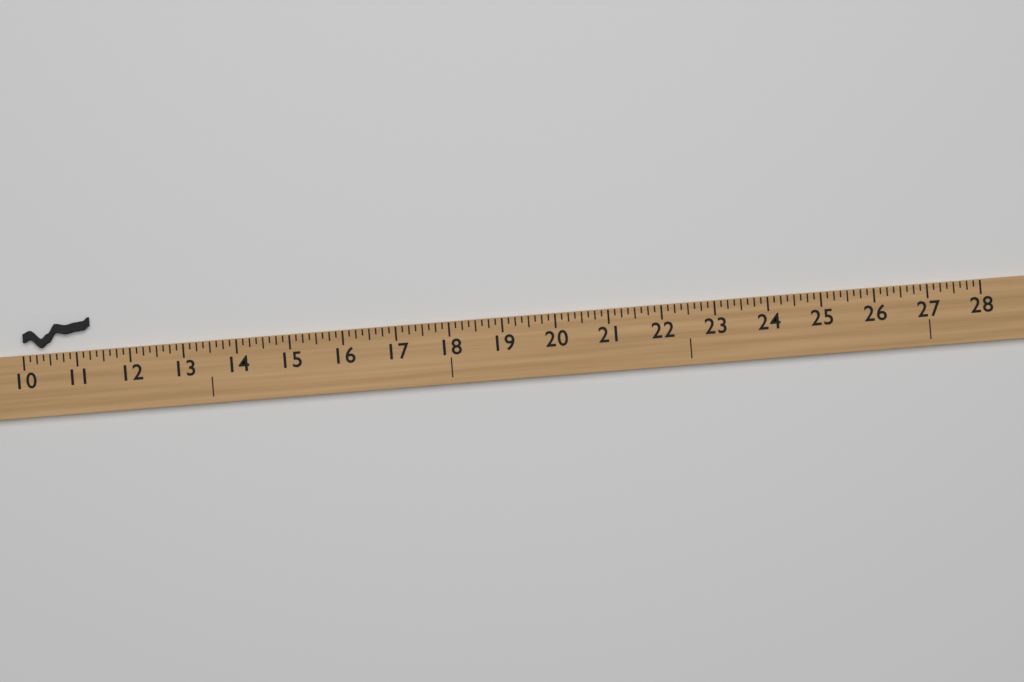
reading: 11.250 (no unit)
